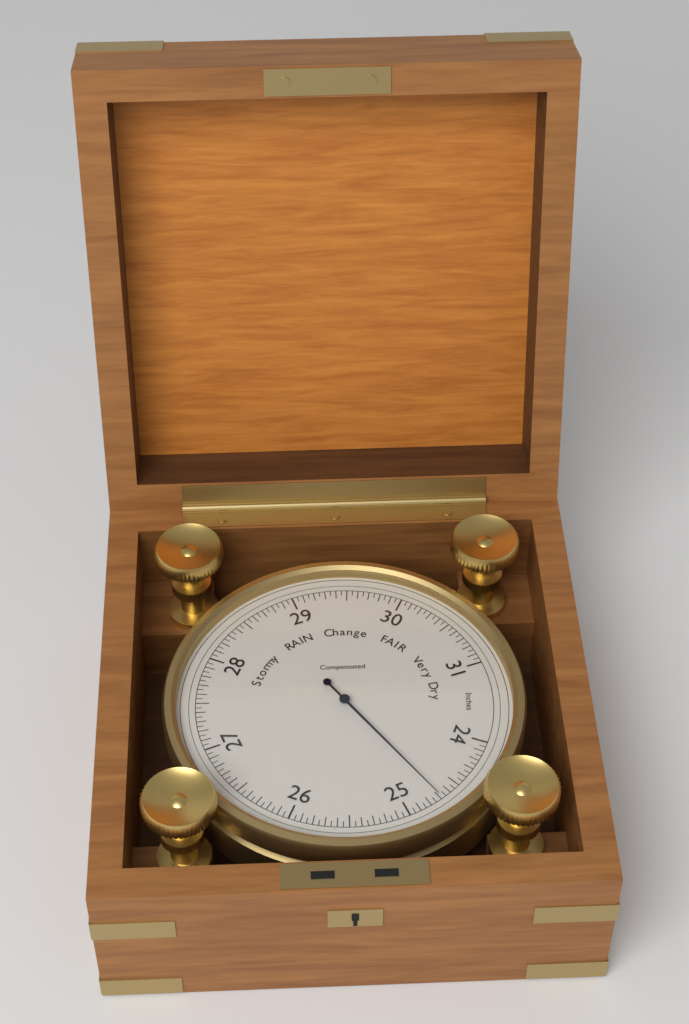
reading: 24.70 inHg
